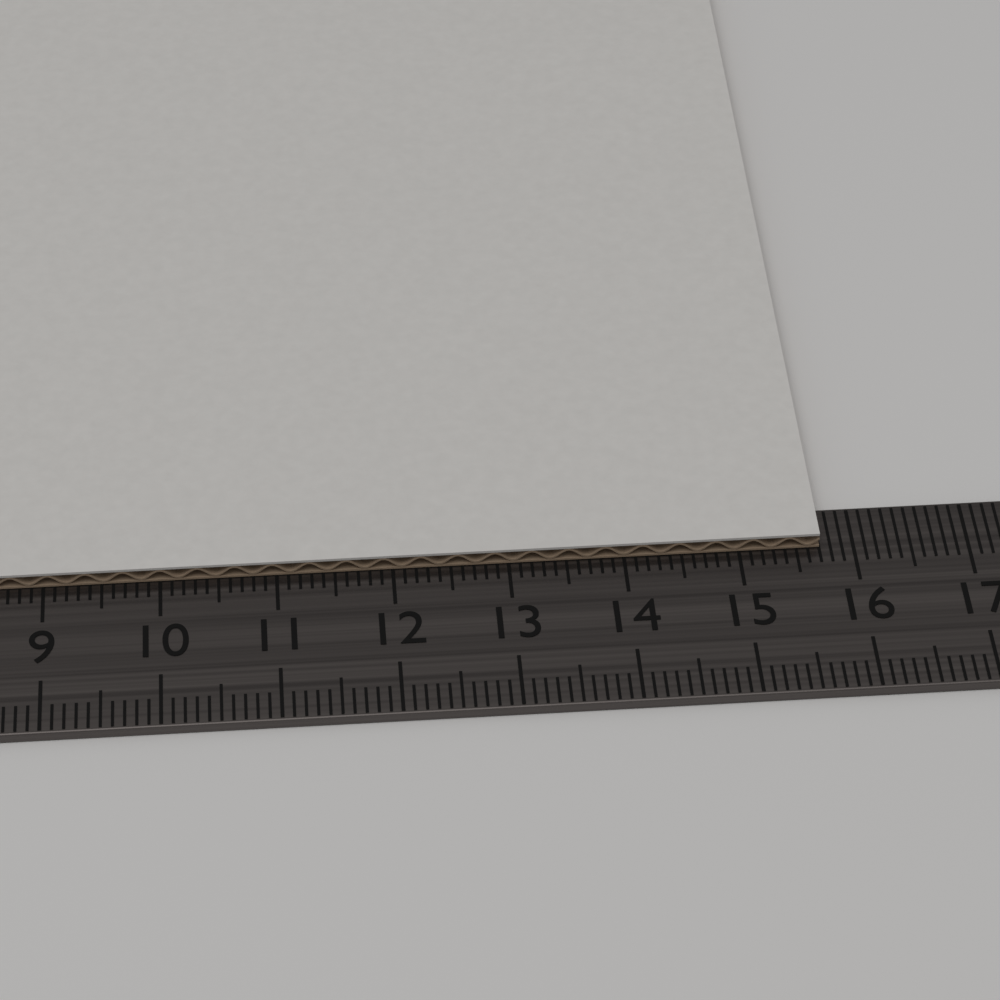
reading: 15.7 cm
